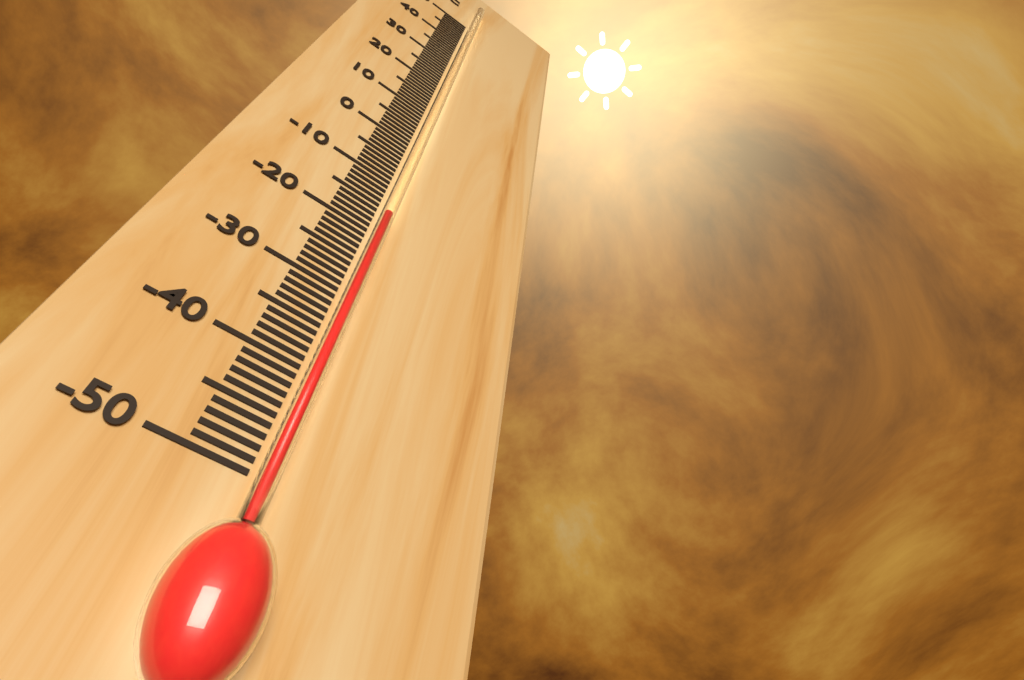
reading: -17 °C
